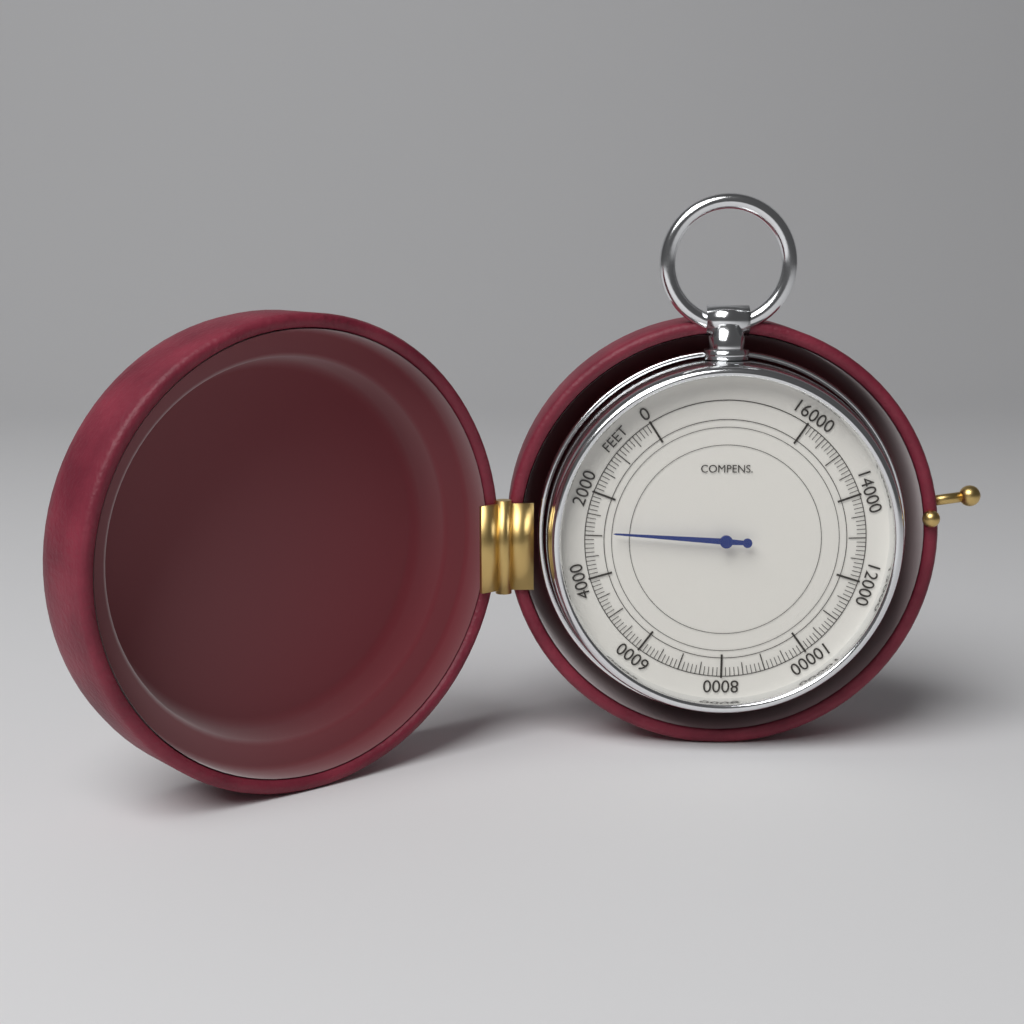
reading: 2900 feet
